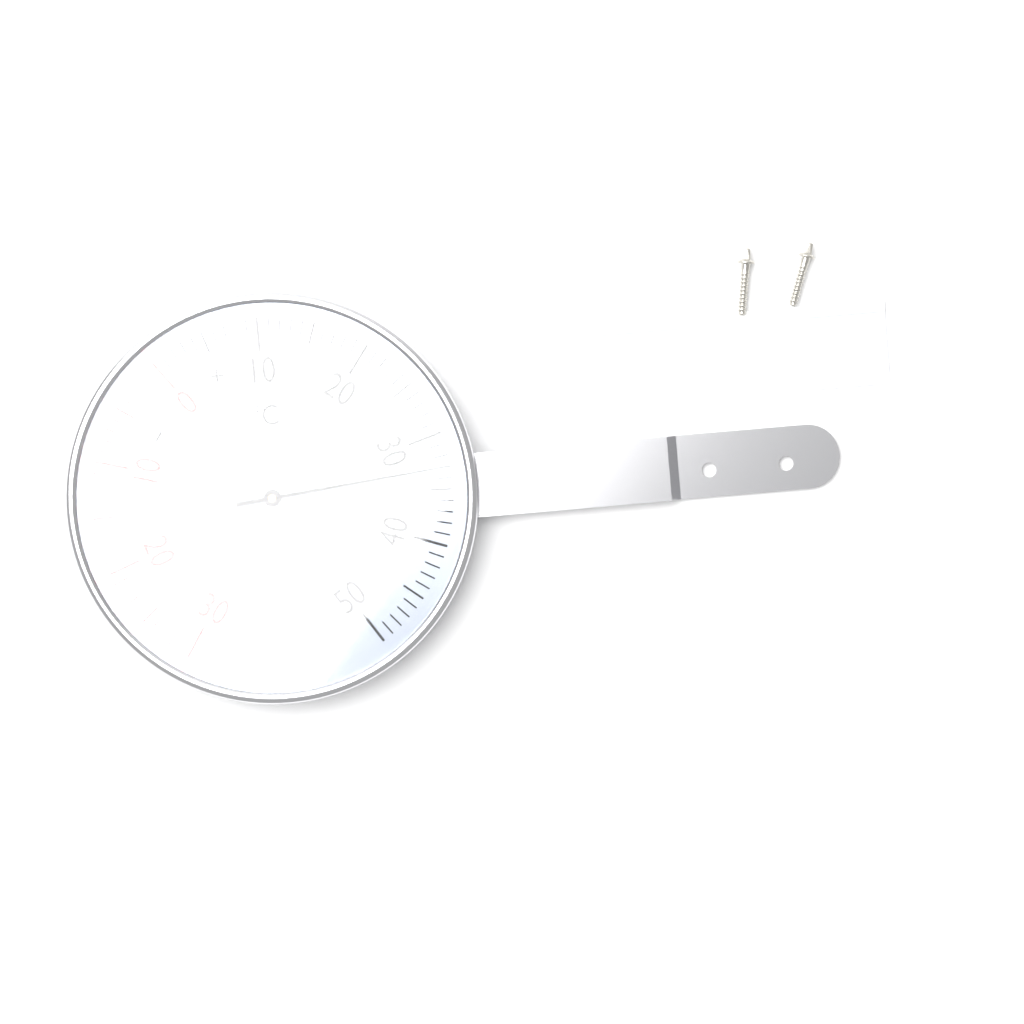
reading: 33 °C
